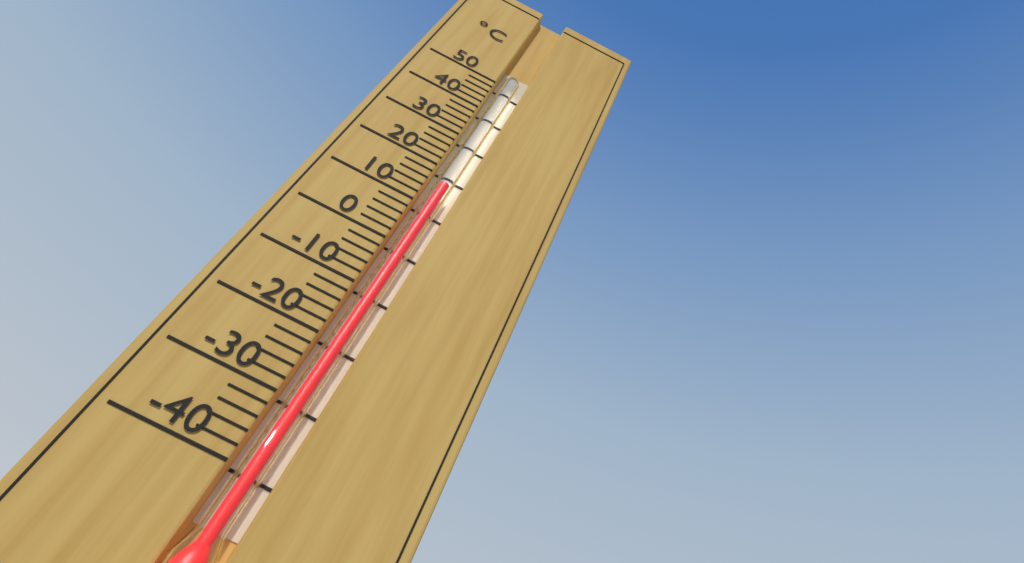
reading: 16 °C
